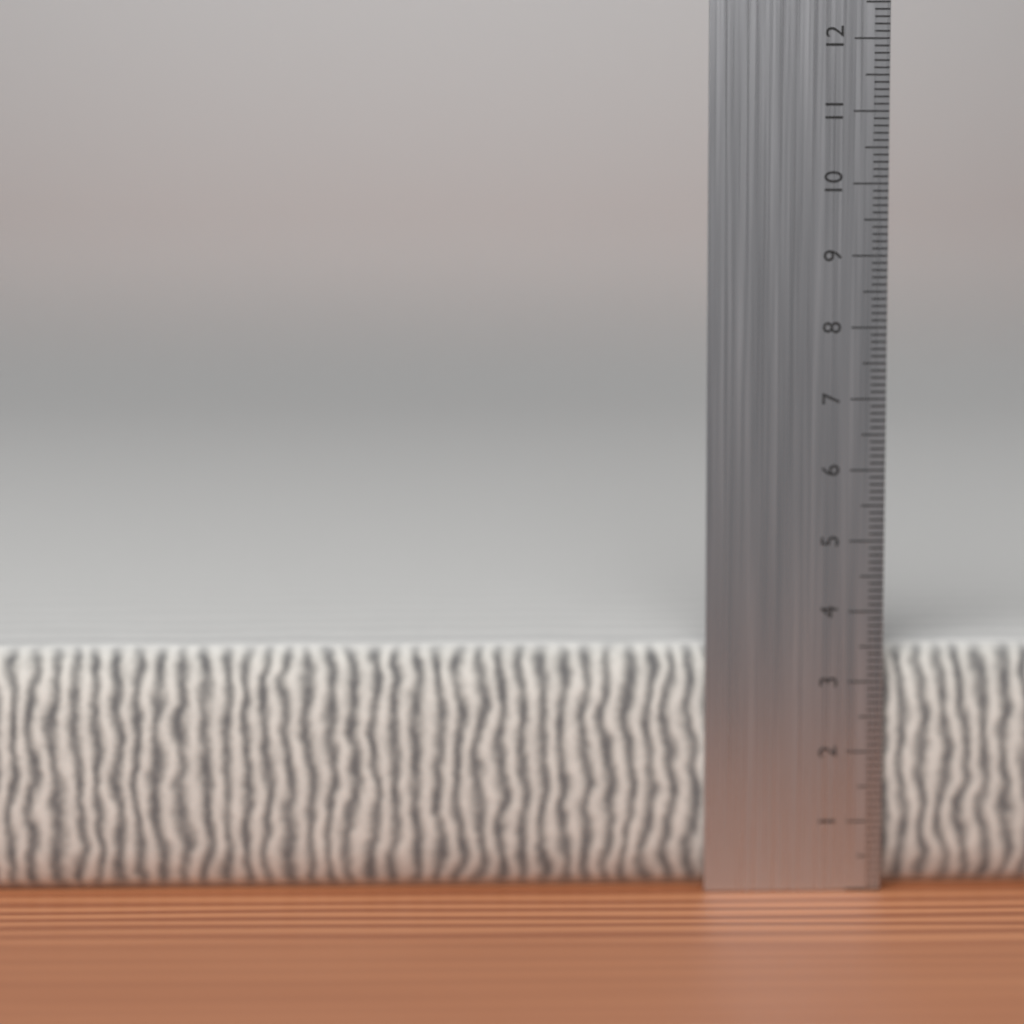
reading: 3.5 cm
